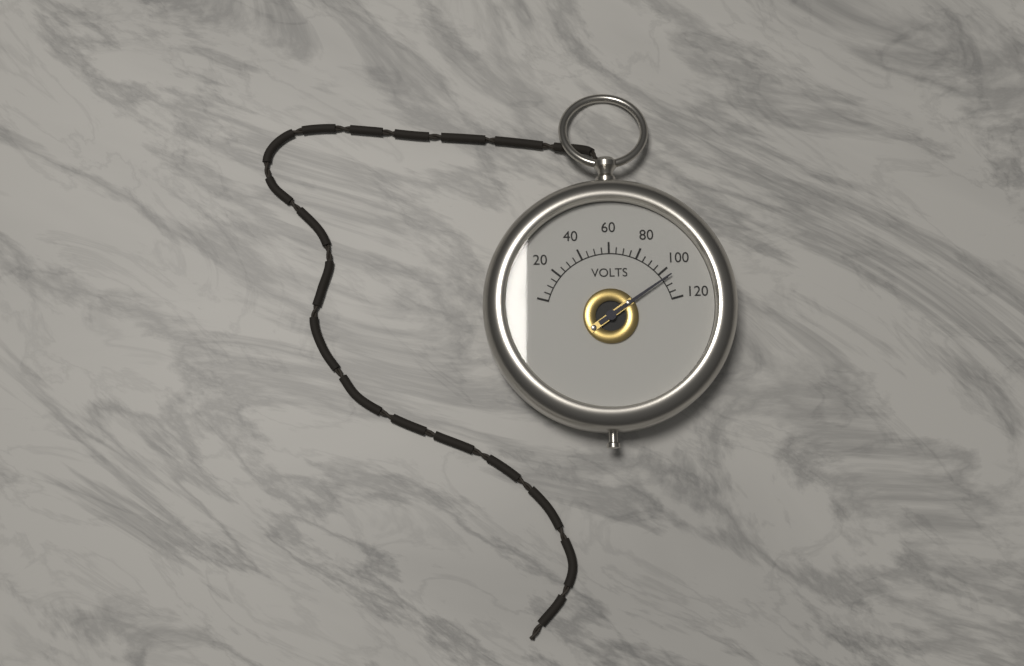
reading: 105 V
